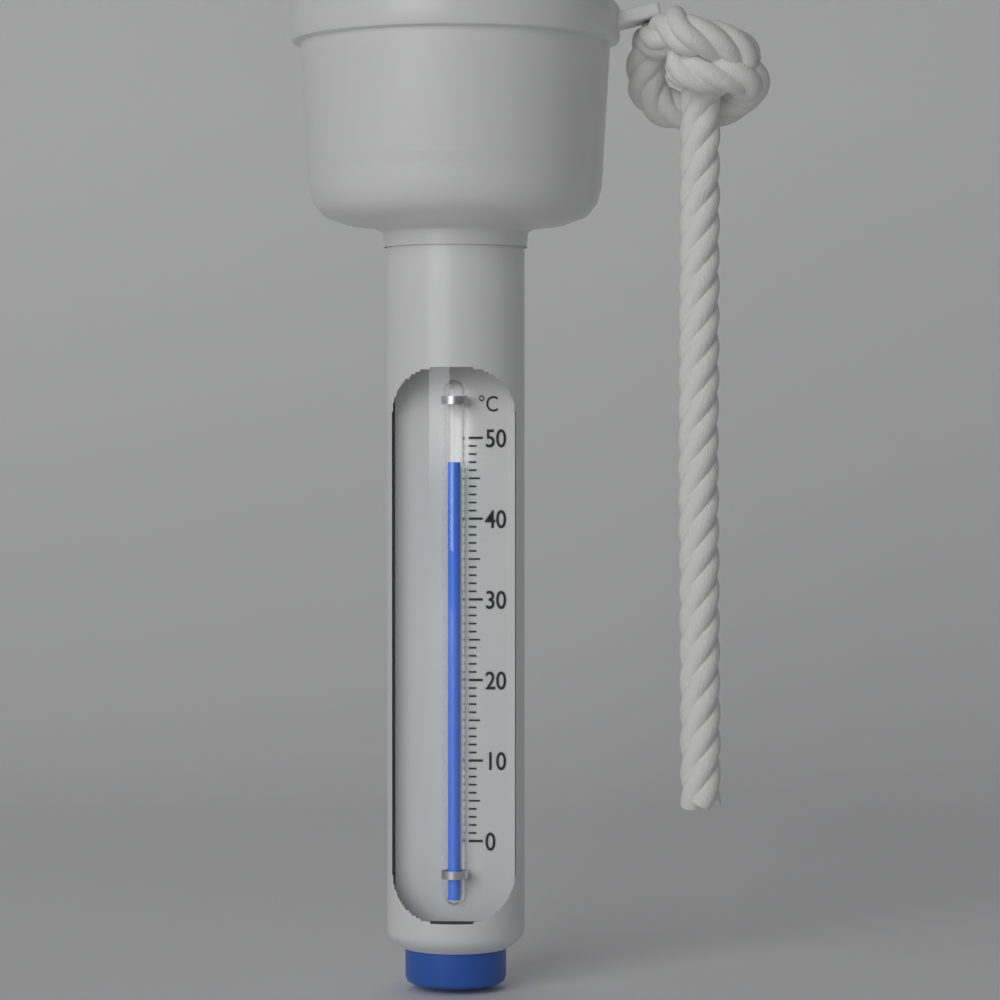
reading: 47 °C
